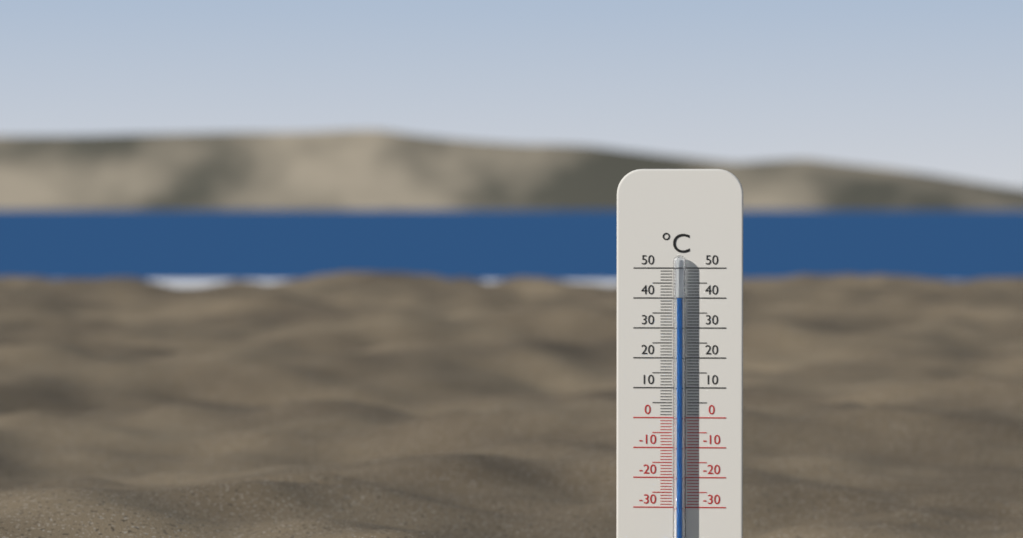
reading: 40 °C
